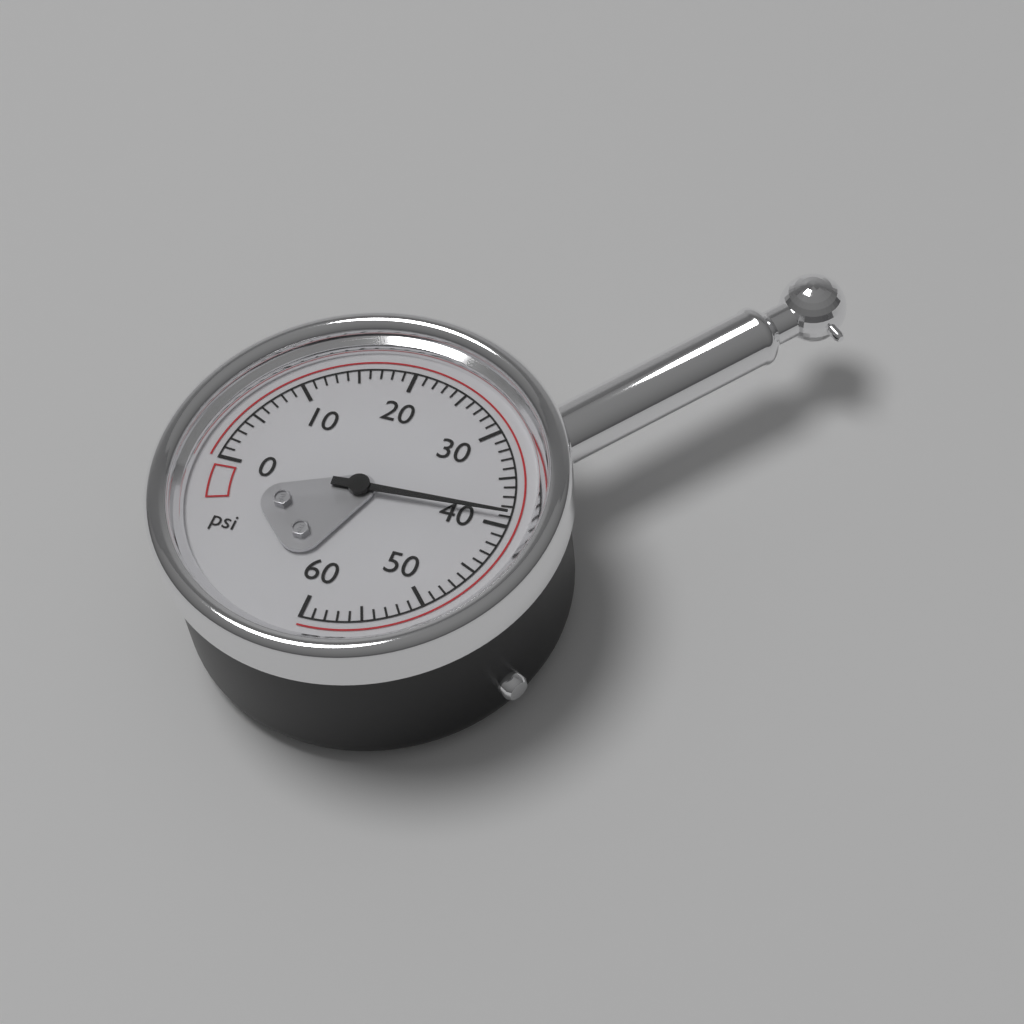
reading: 39 psi
